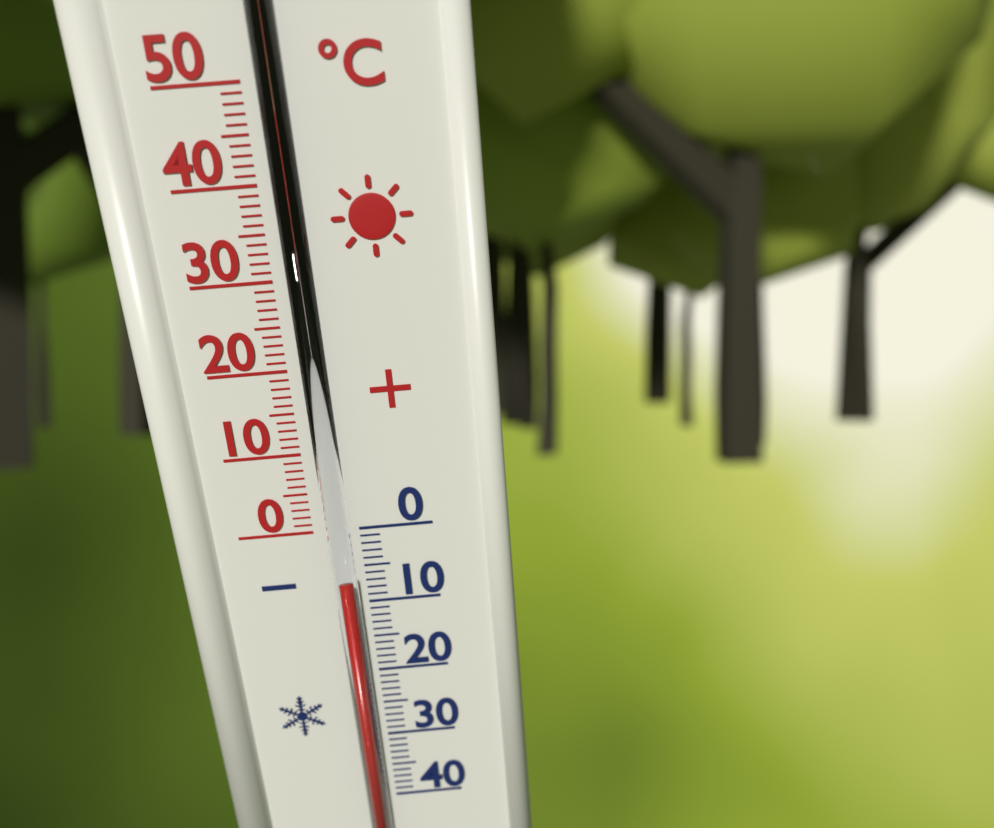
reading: -6 °C
